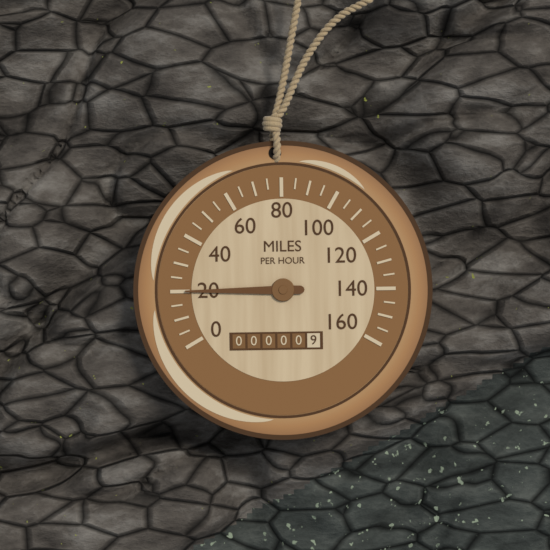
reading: 20 mph
